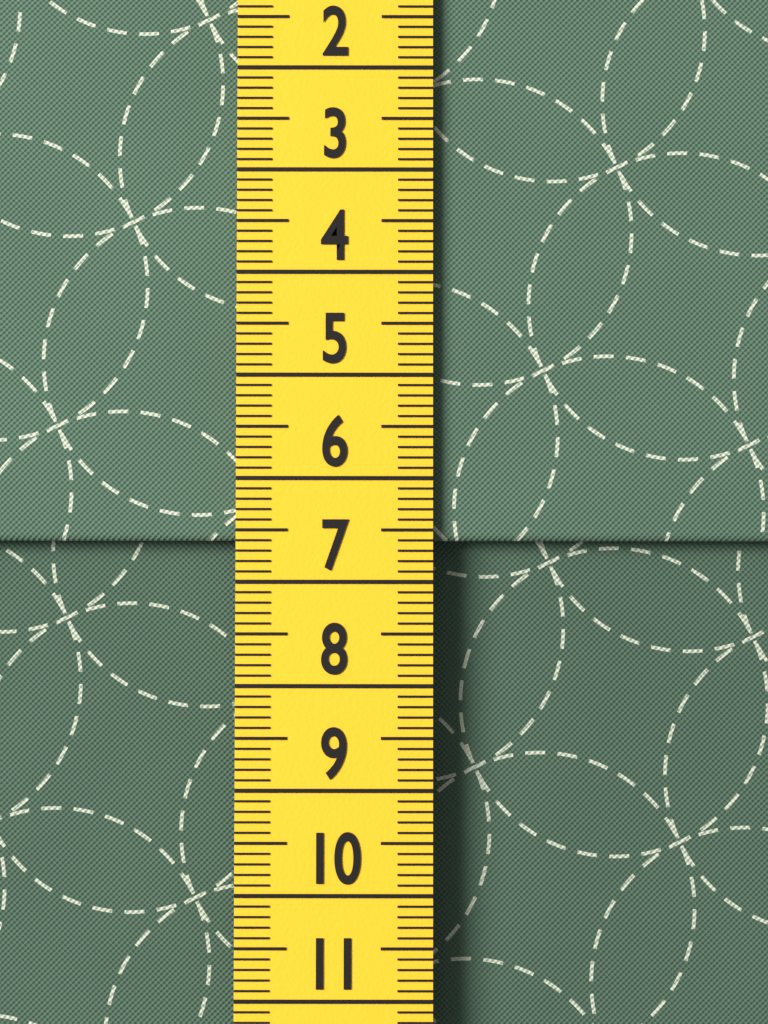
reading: 6.6 cm
